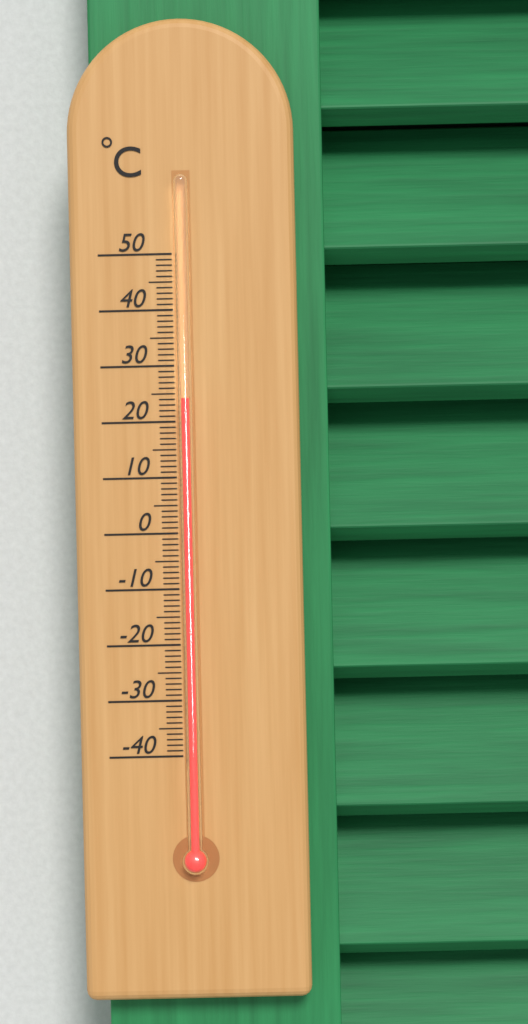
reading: 24 °C
